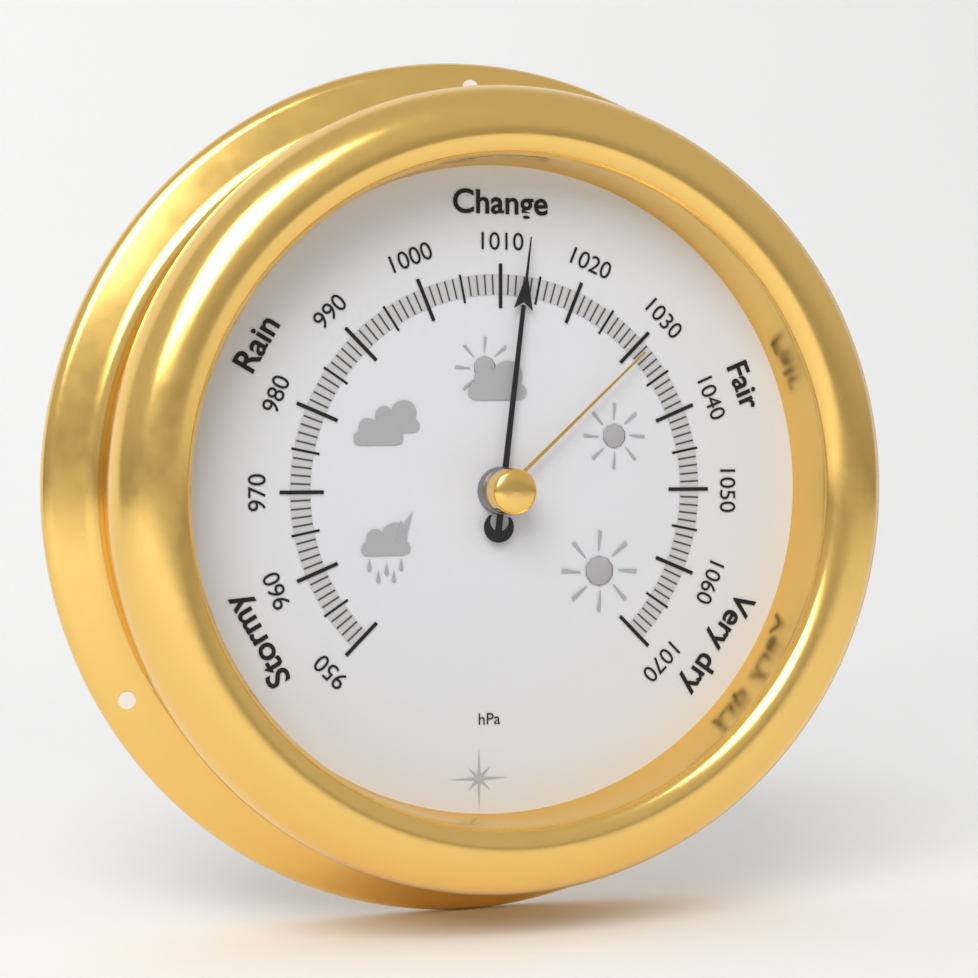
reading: 1013 hPa
